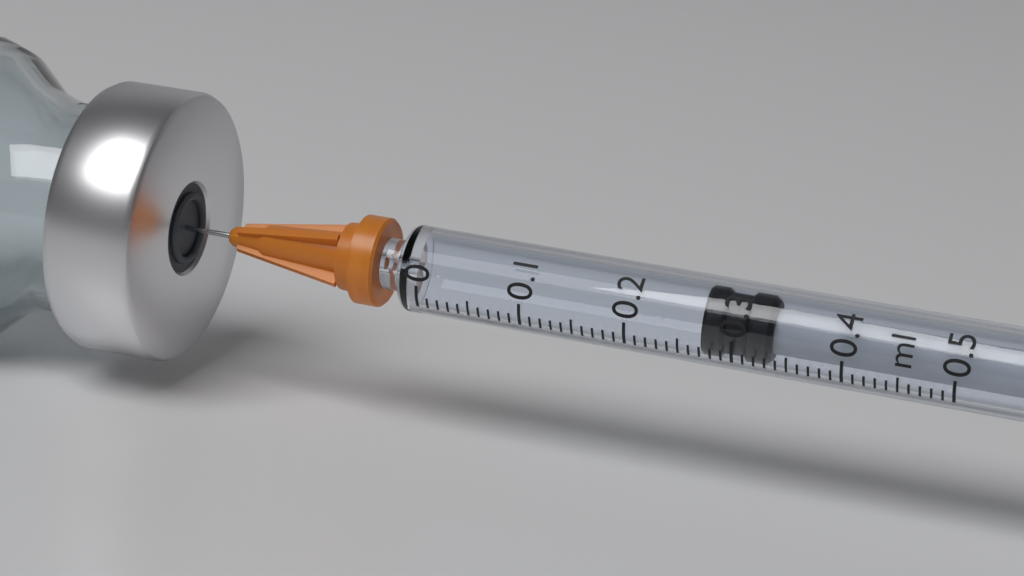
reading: 0.27 ml
